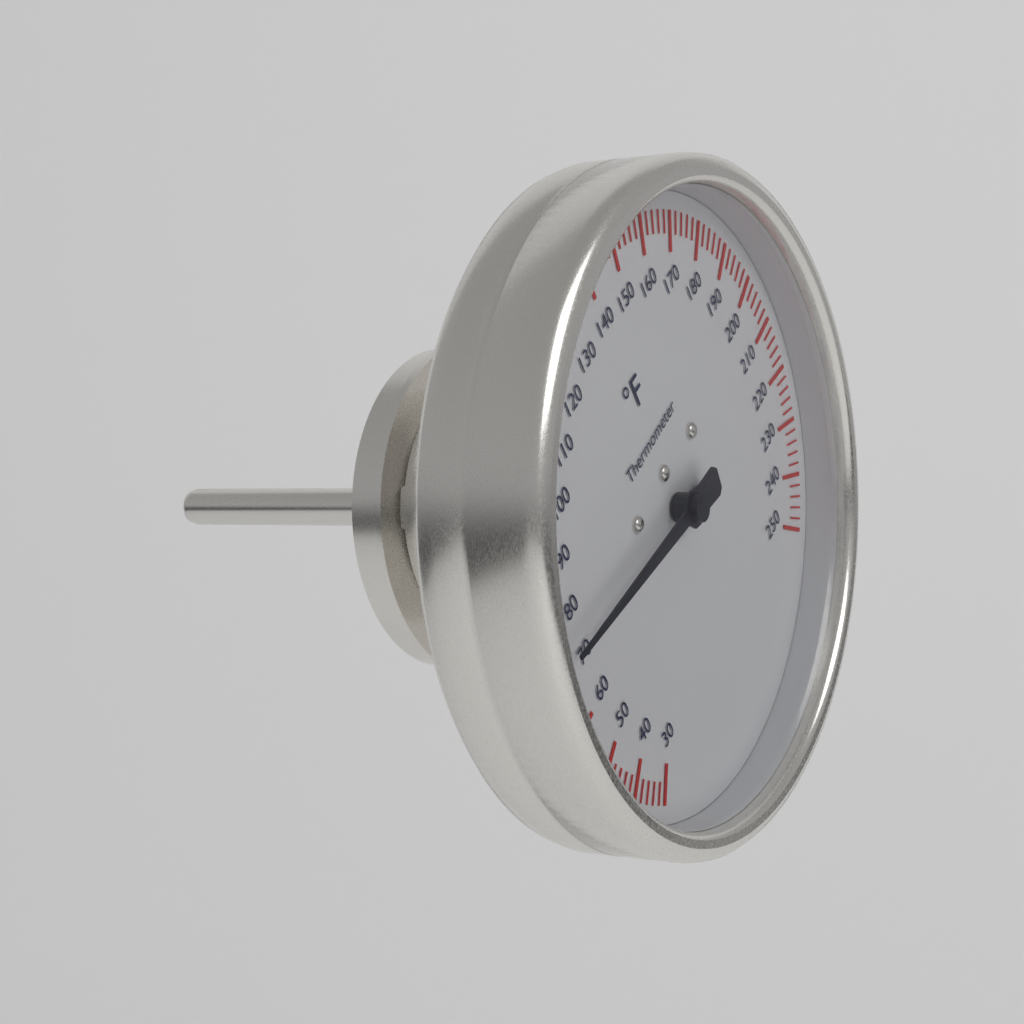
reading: 74 °F
